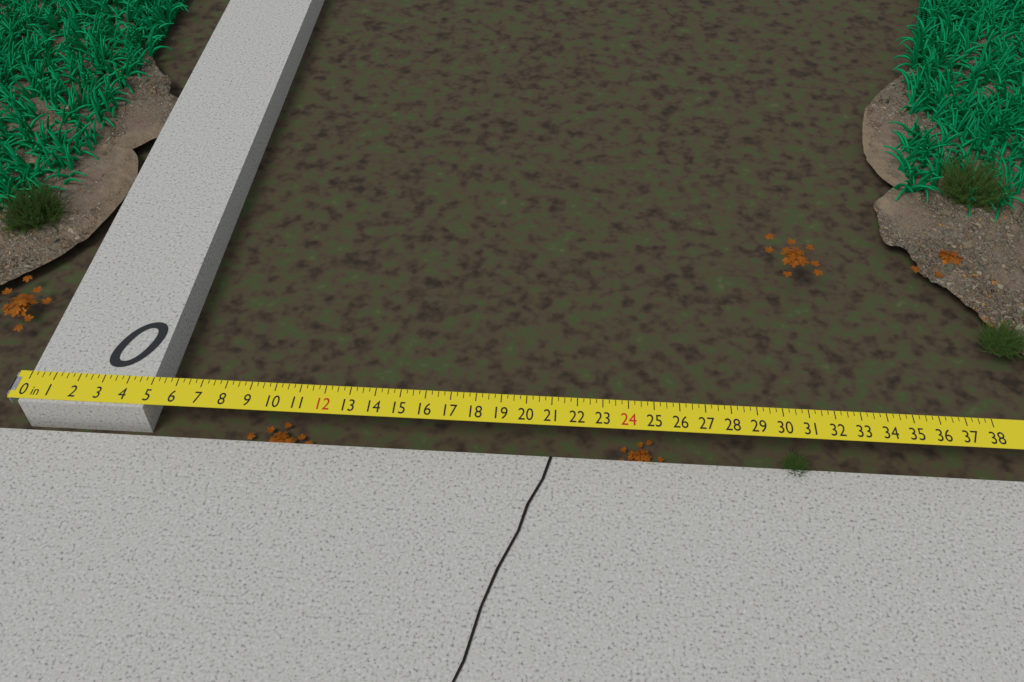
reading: 5.00 in
